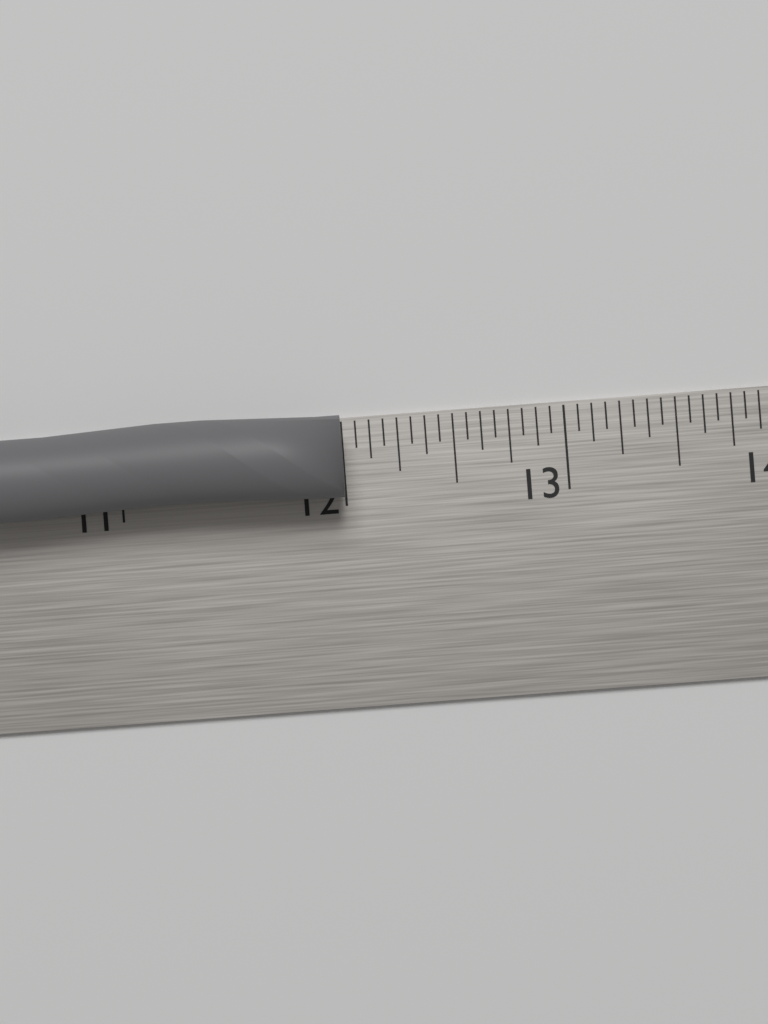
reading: 12.0000 in
